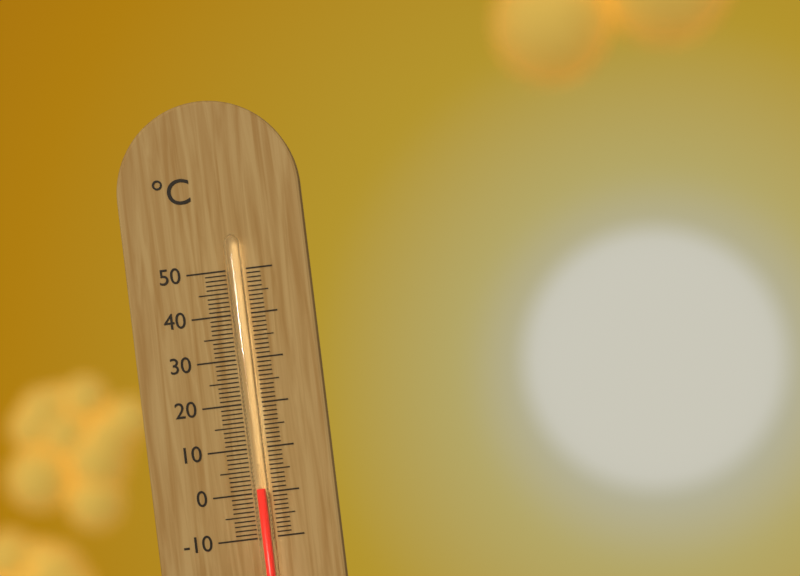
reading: 1 °C
